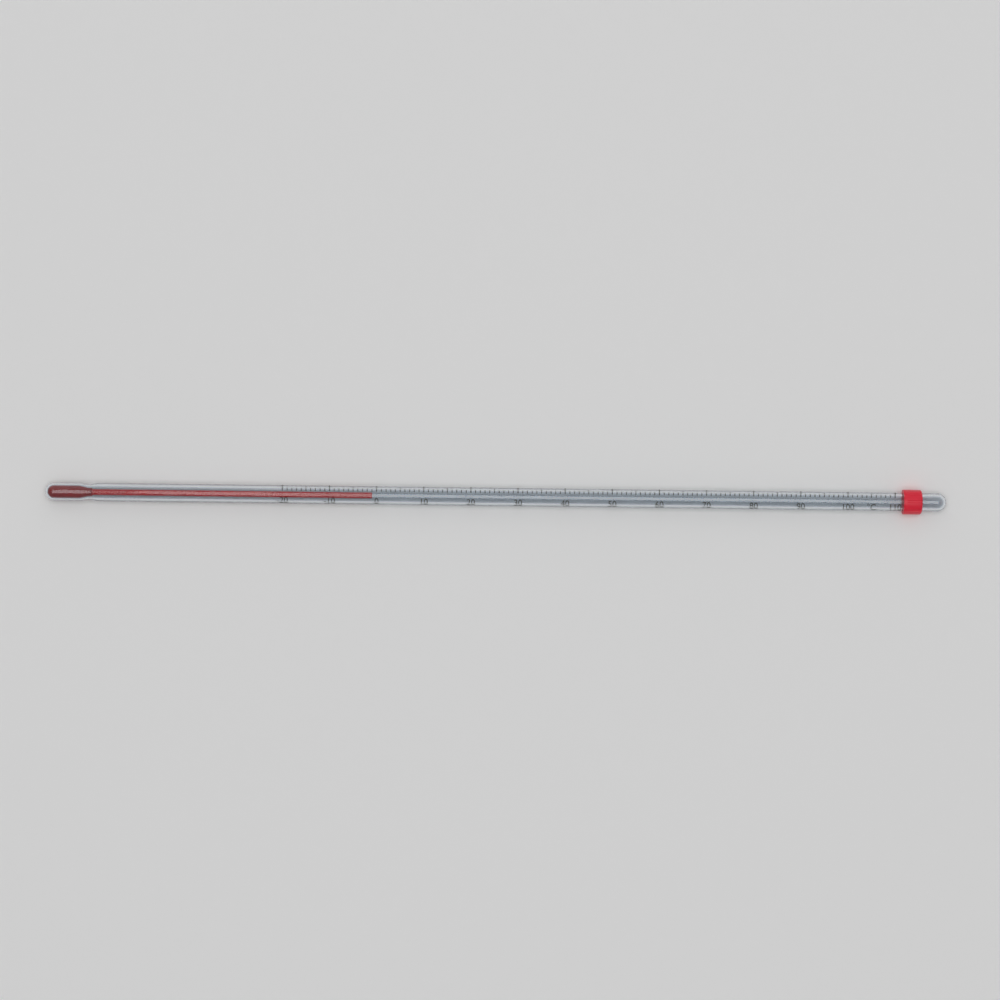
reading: -1 °C
